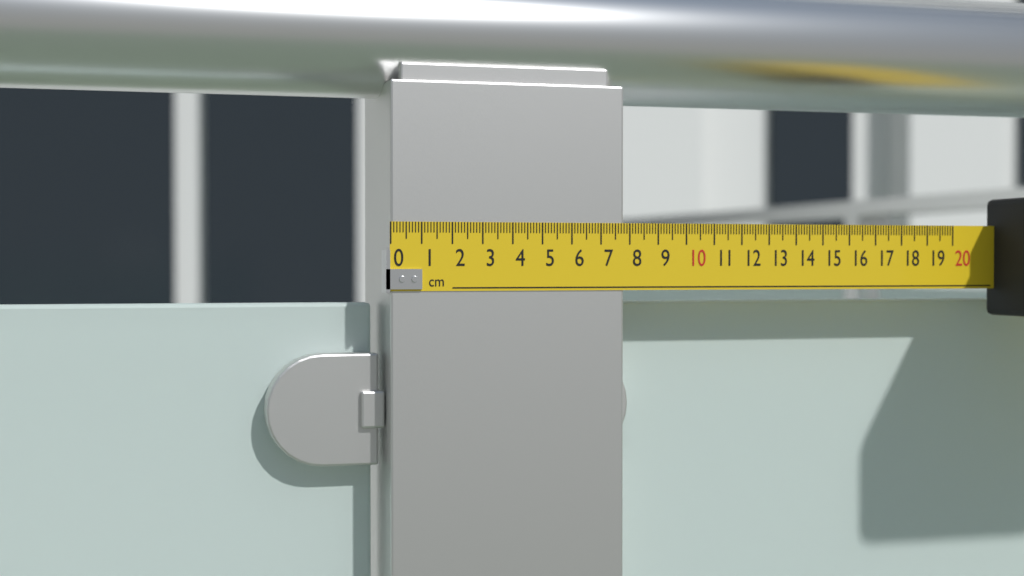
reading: 7.8 cm
